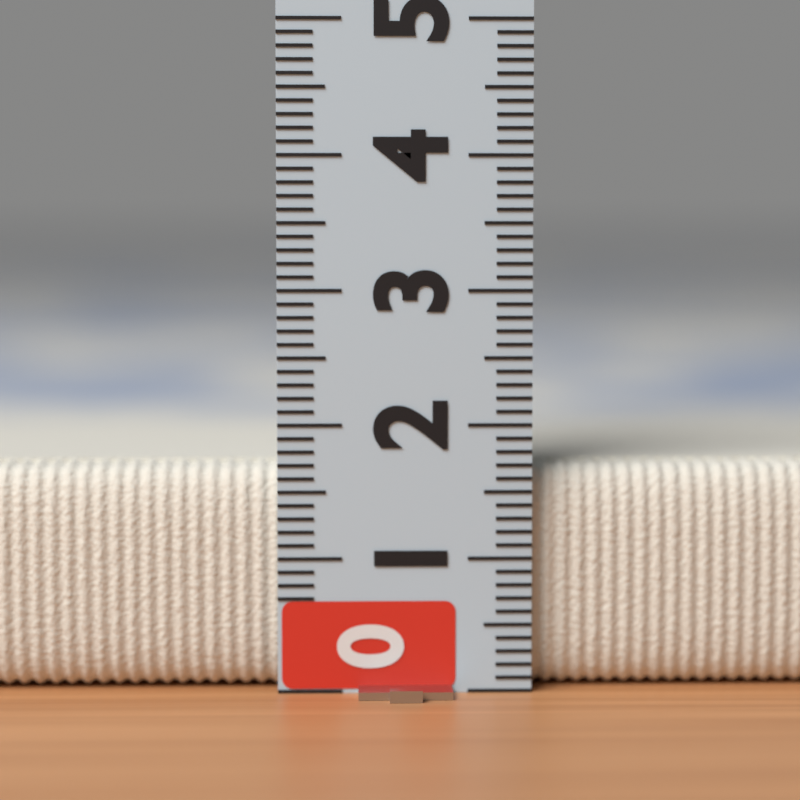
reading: 1.7 (no unit)
